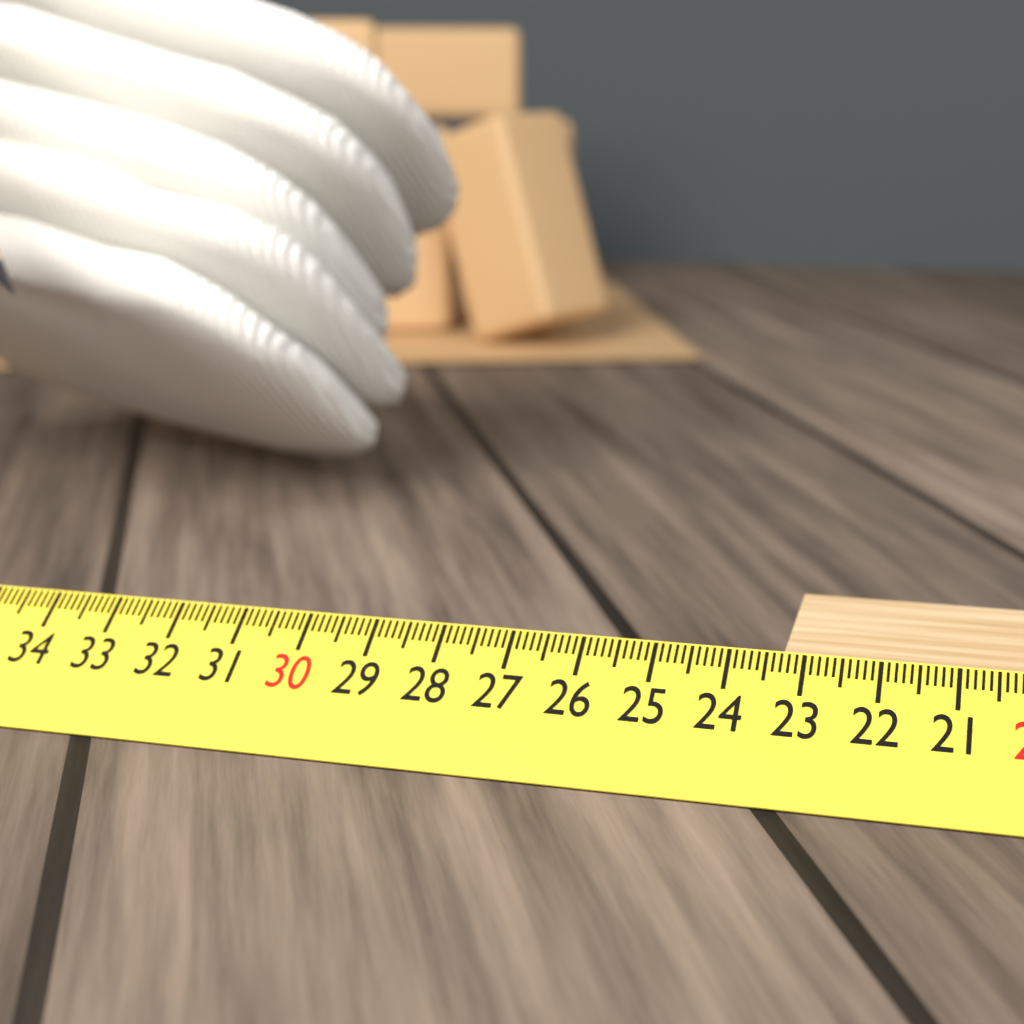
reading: 23.3 cm
